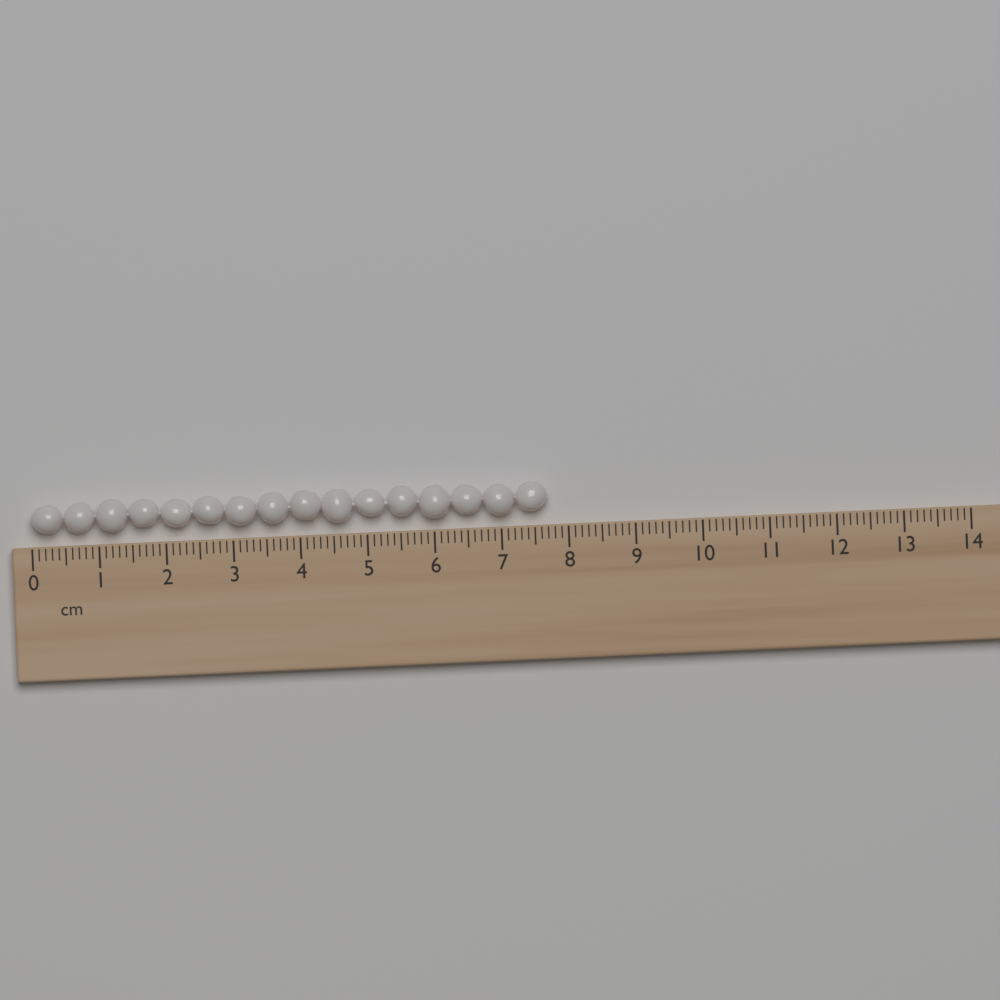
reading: 7.7 cm
